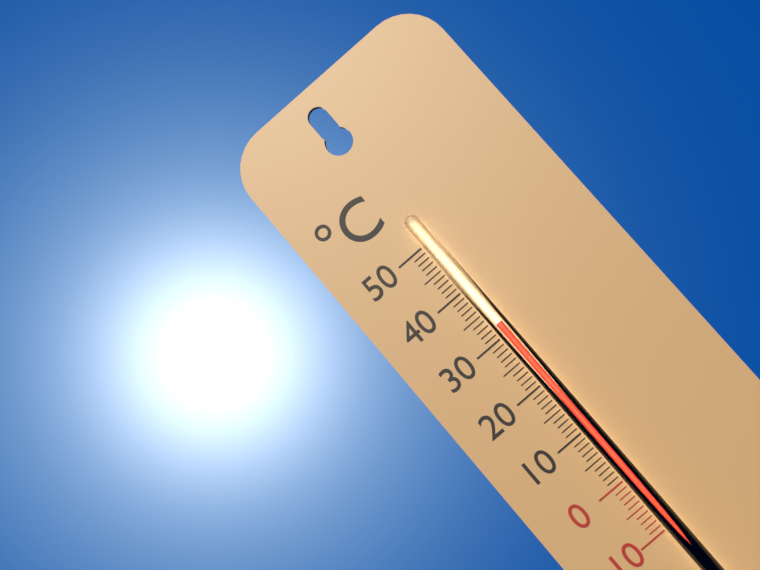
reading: 32 °C
